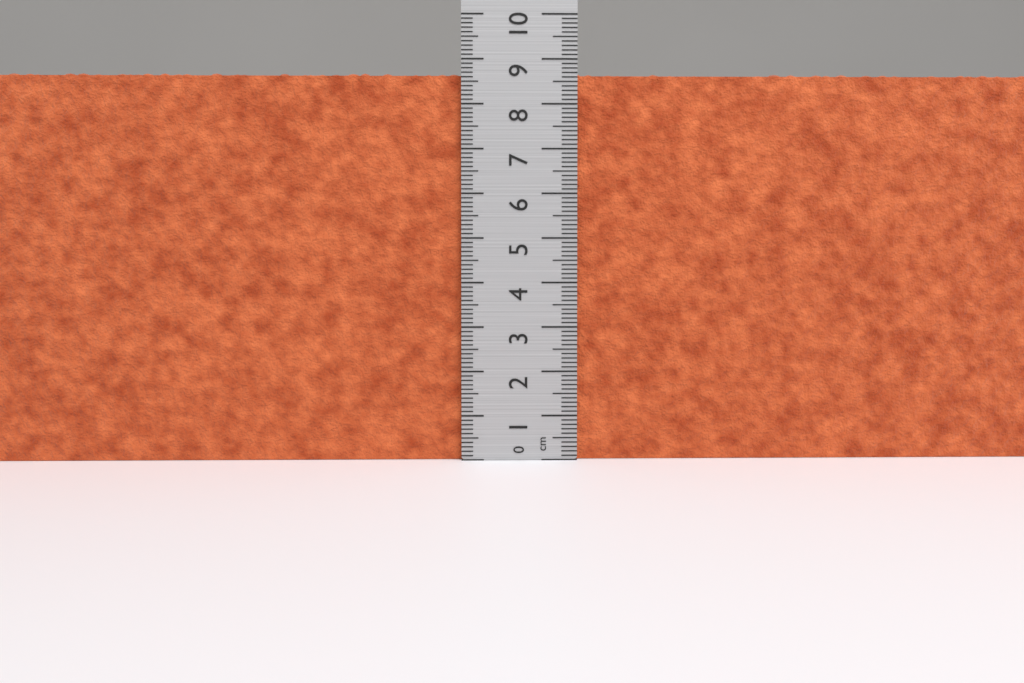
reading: 8.7 cm
